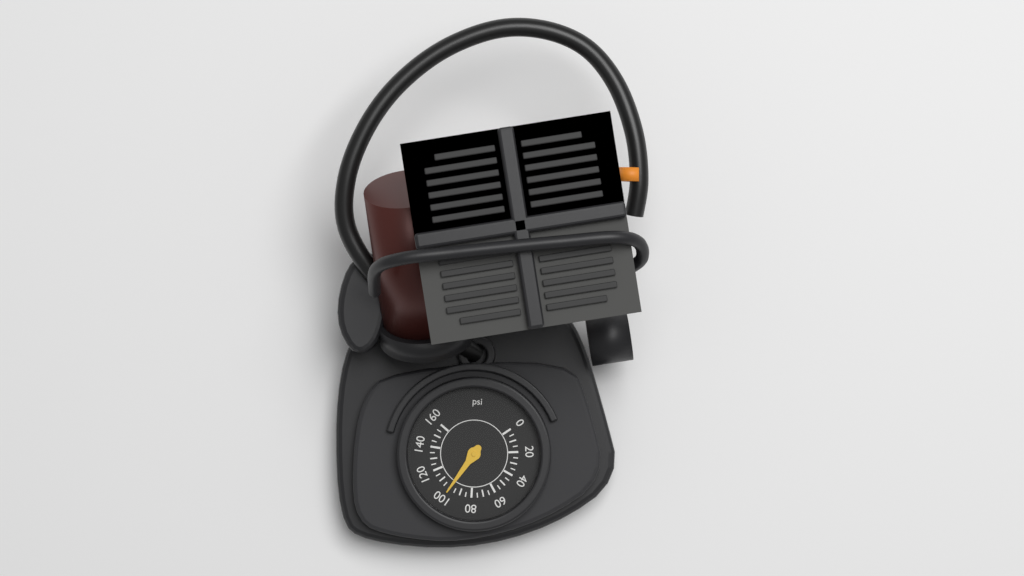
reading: 100 psi
